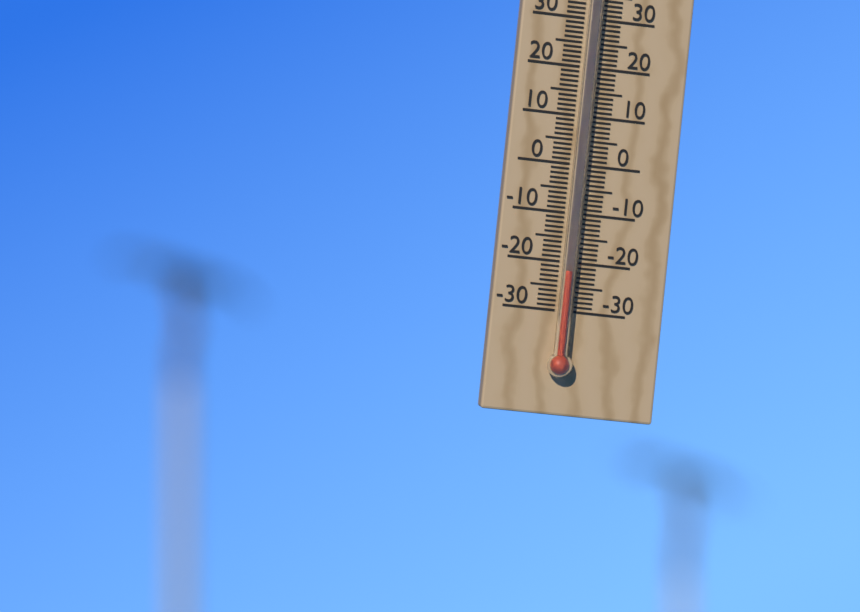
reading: -22 °C
